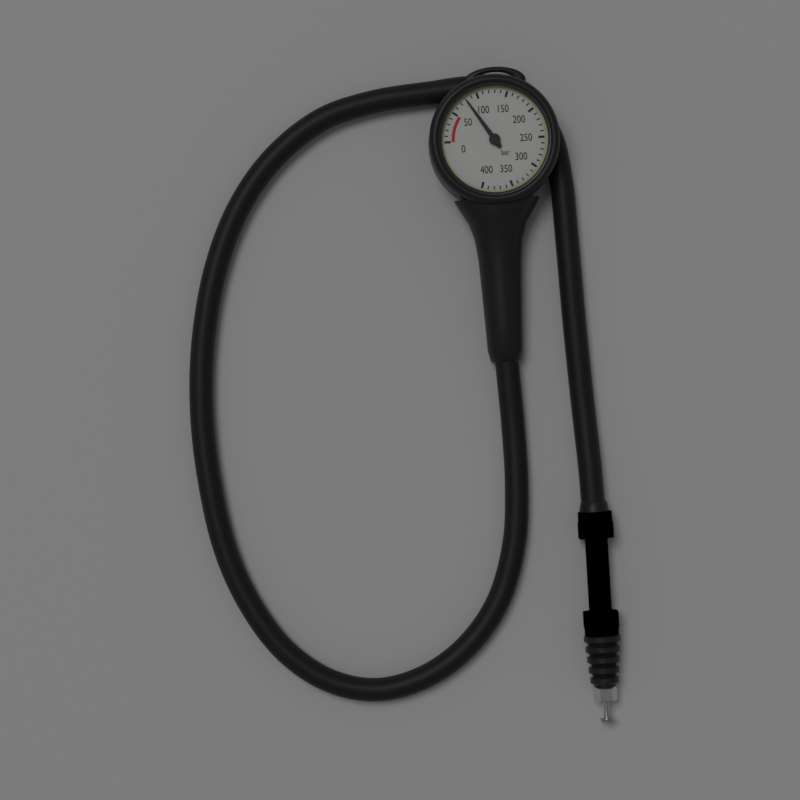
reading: 80 bar
